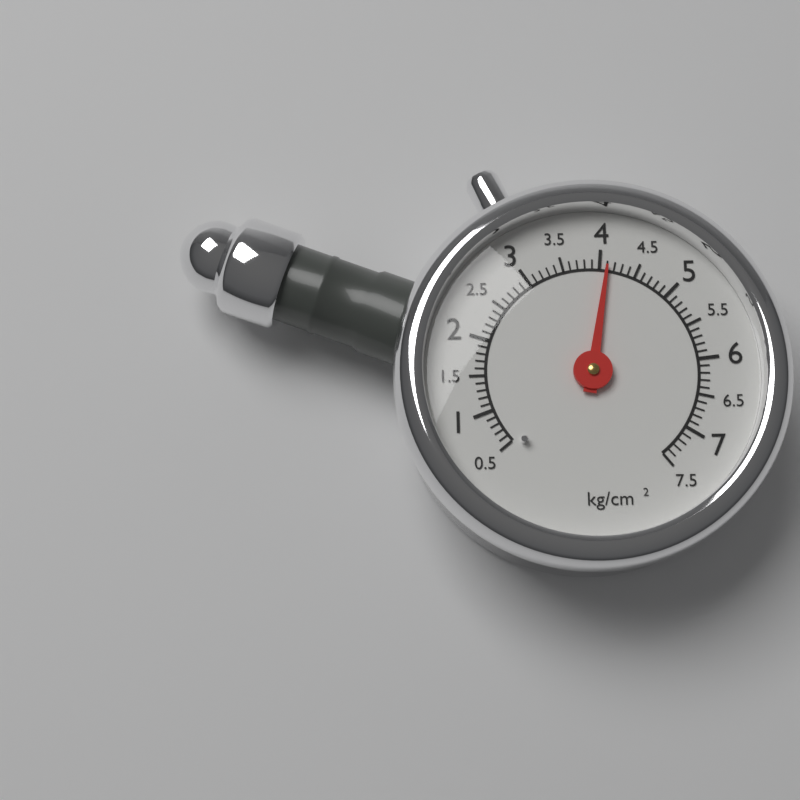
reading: 4.1 kg/cm²
